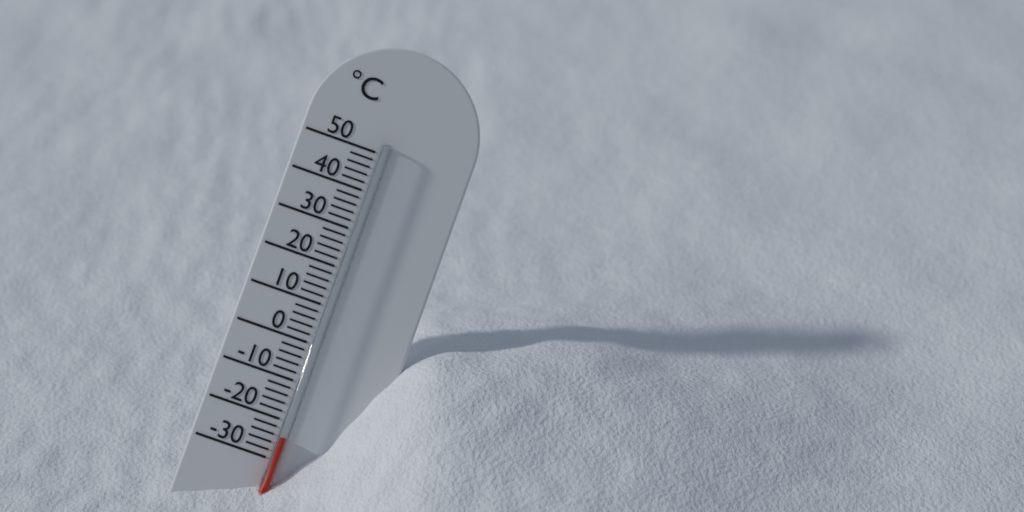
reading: -24 °C
